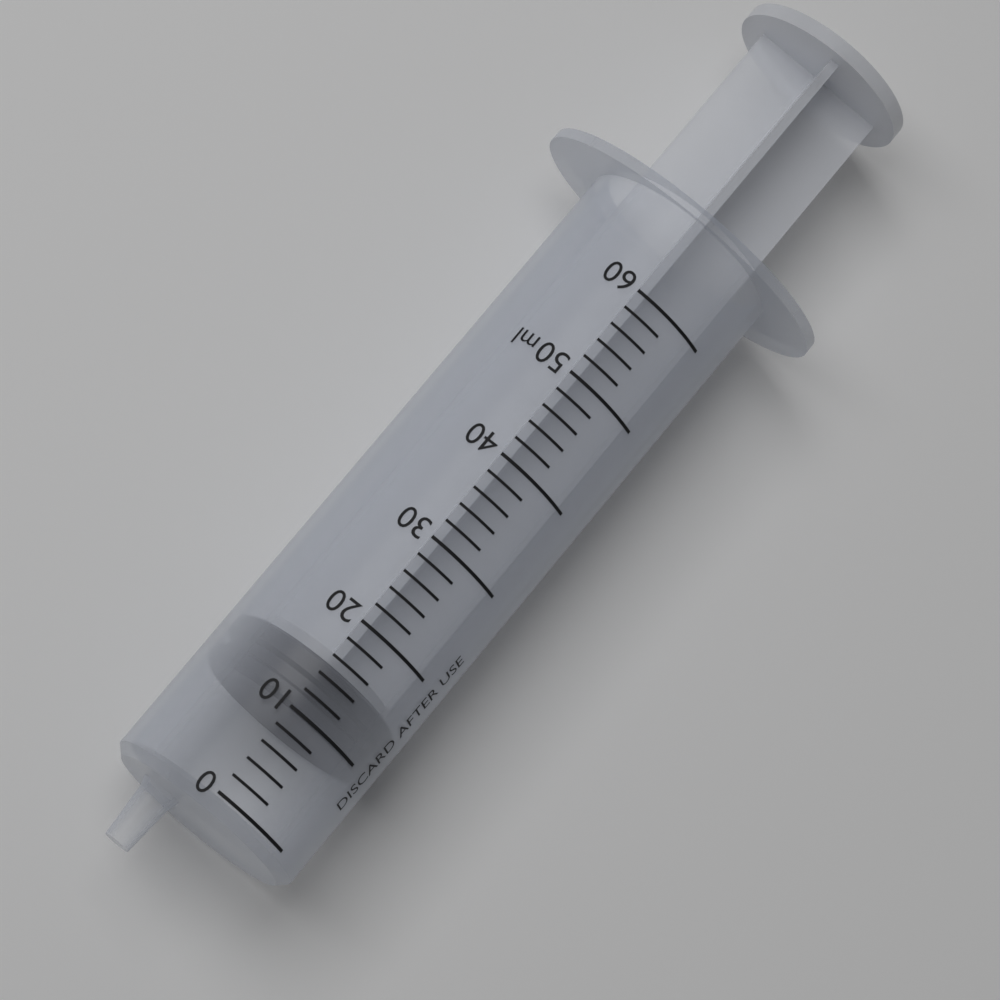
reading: 10 ml
